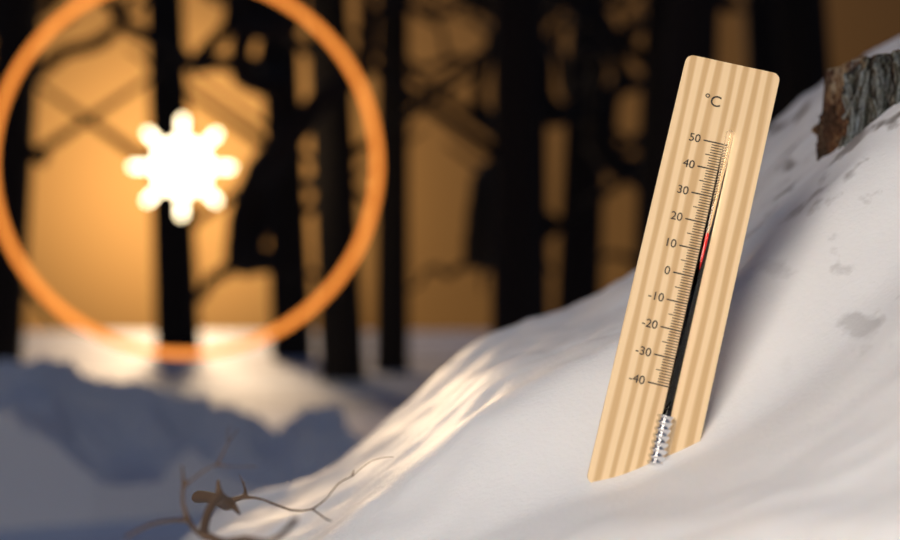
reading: 16 °C
